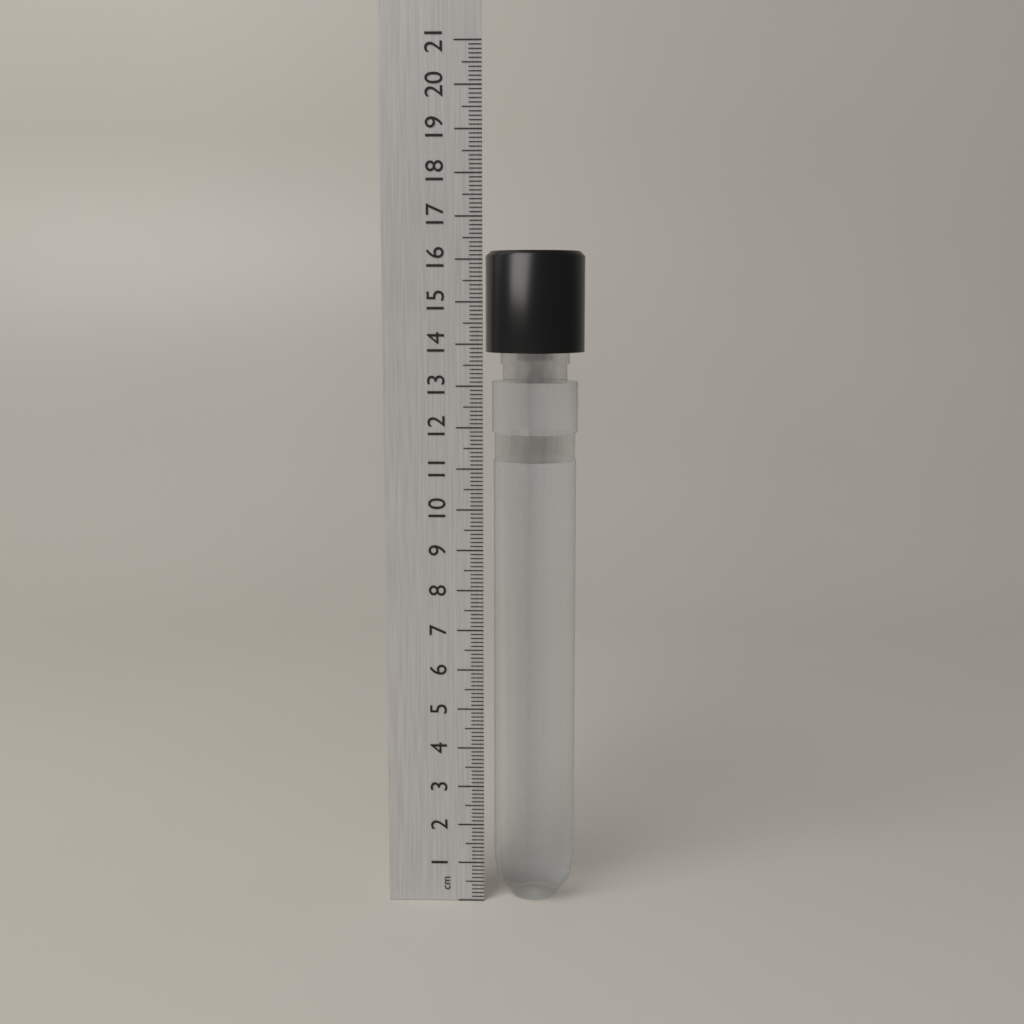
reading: 16.2 cm
